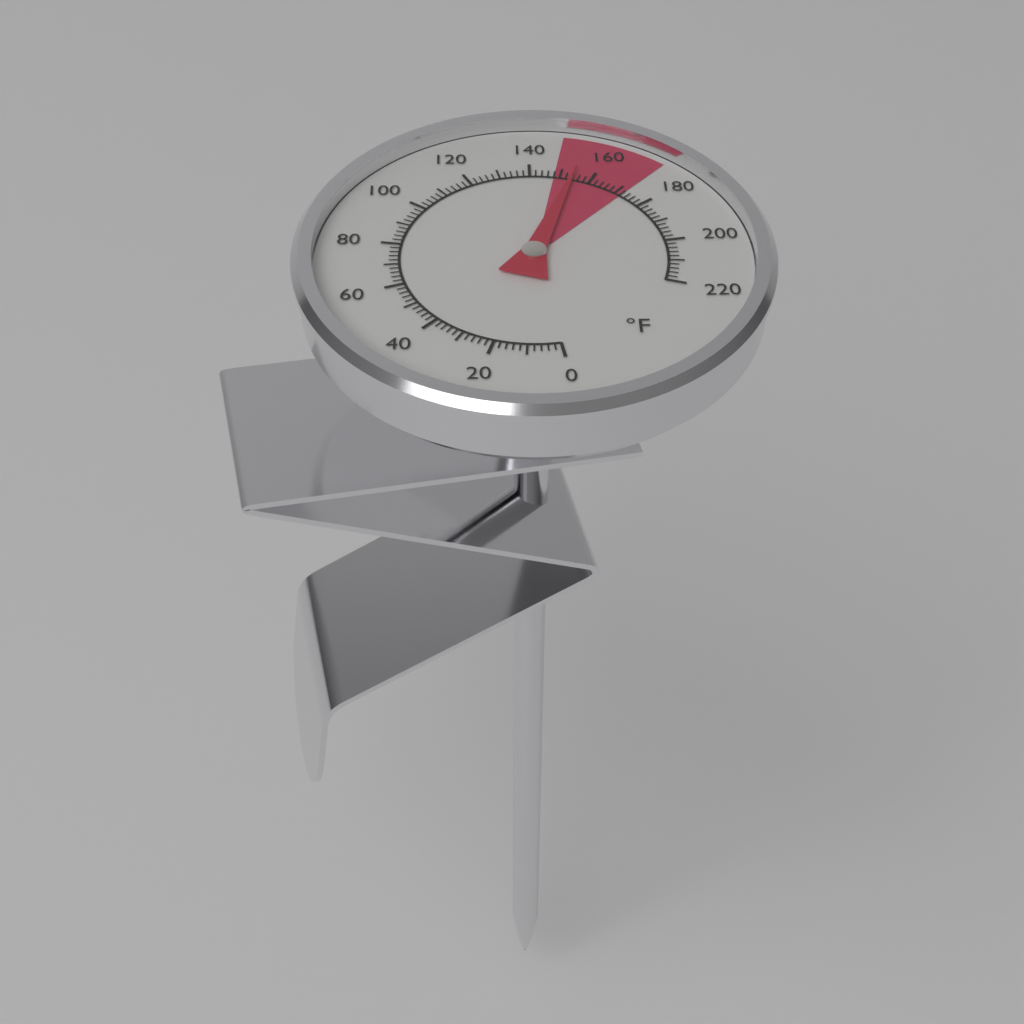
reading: 154 °F
